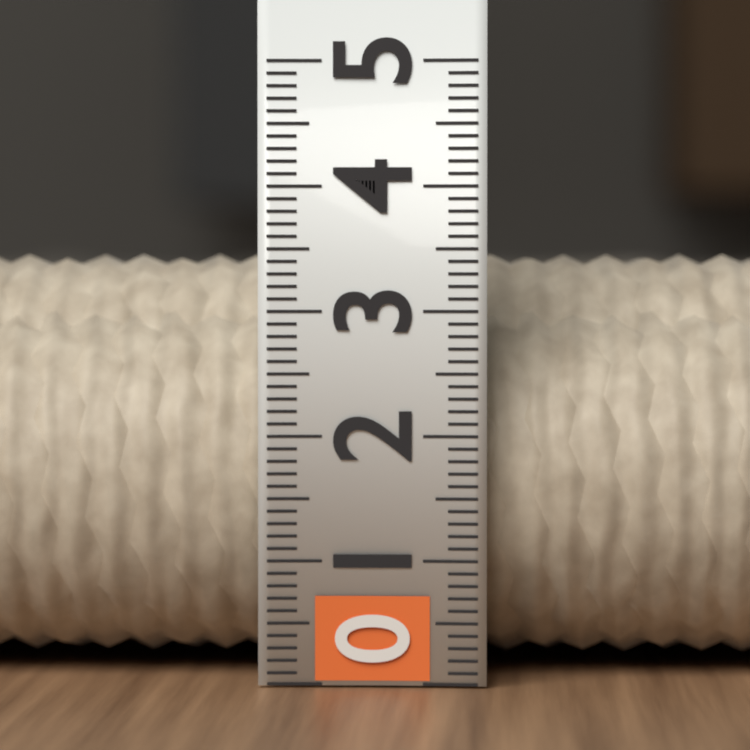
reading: 3.5 (no unit)
